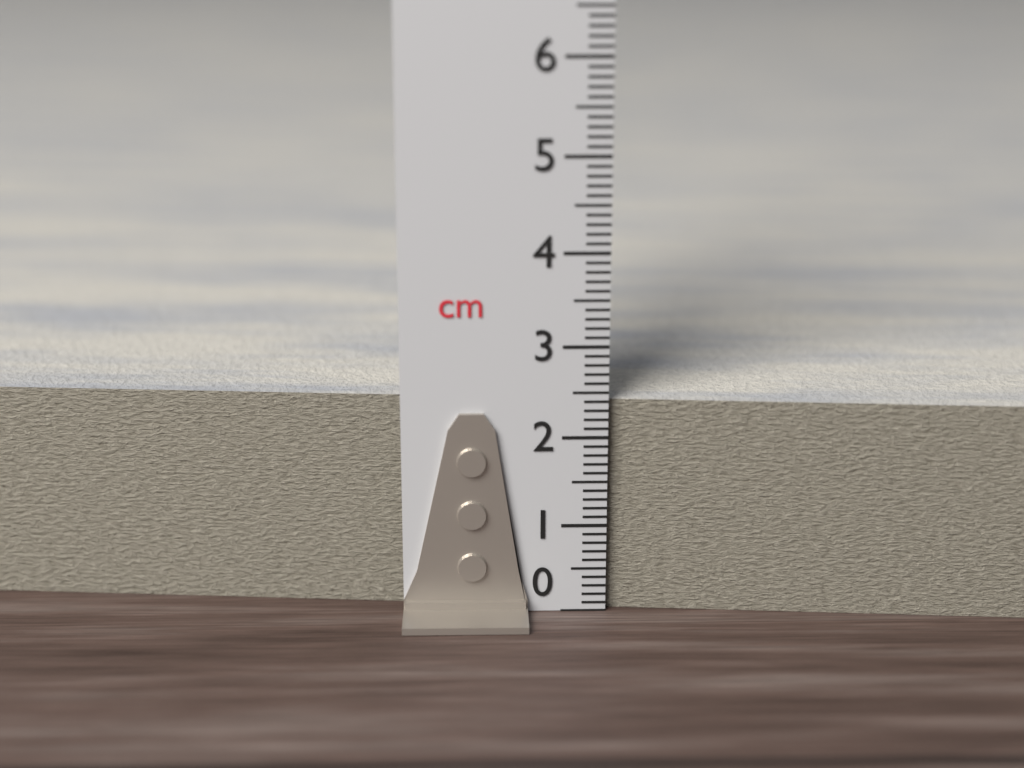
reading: 2.4 cm
